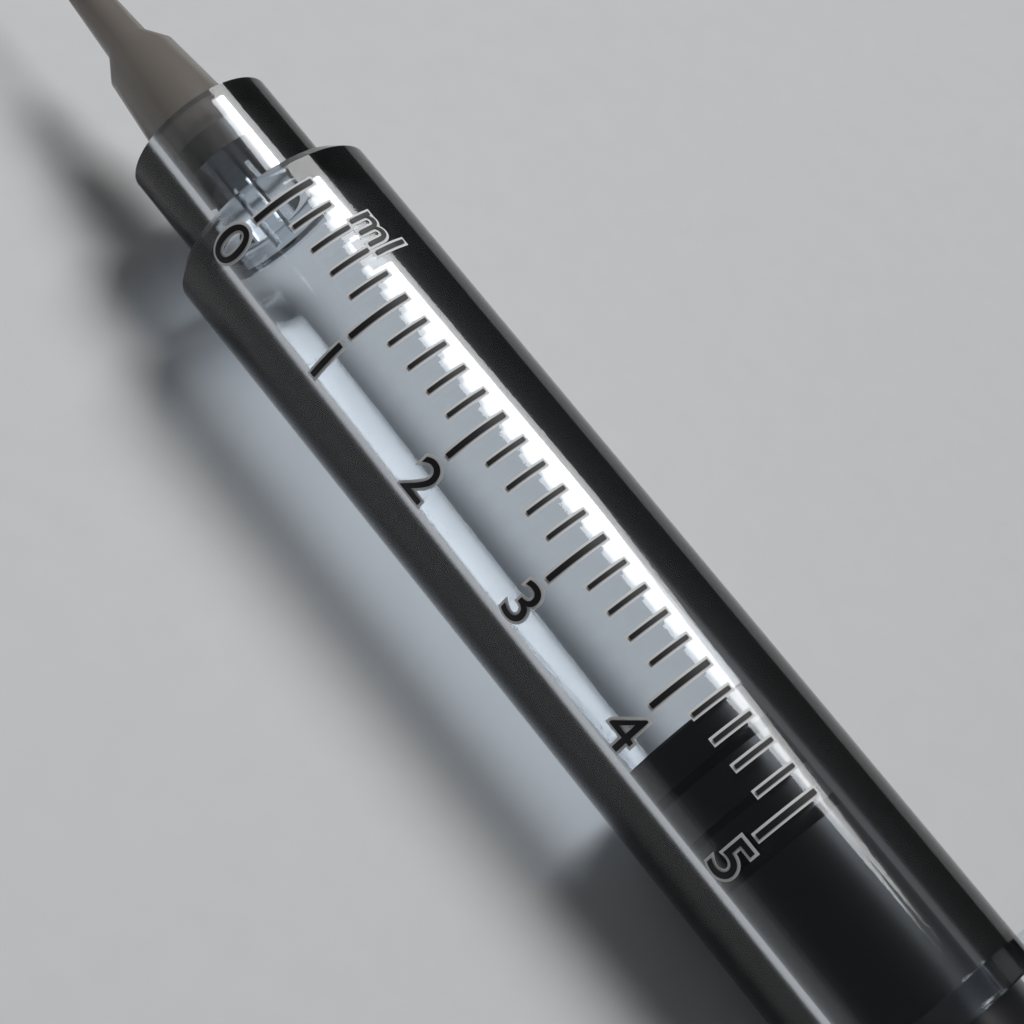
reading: 4.2 ml
